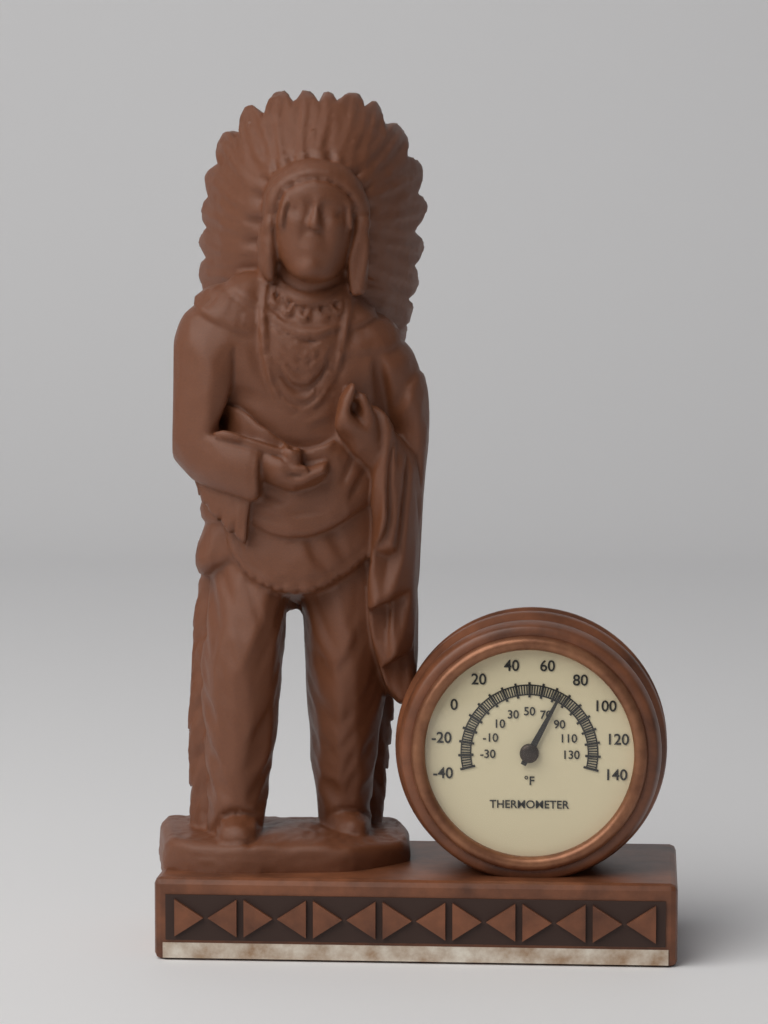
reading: 74 °F
